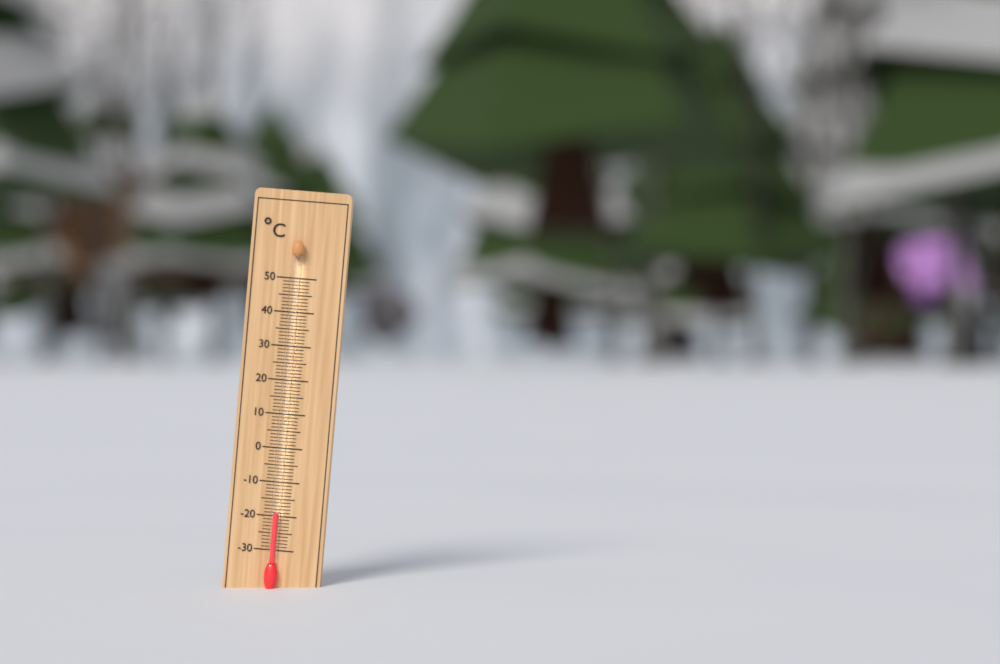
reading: -19 °C
